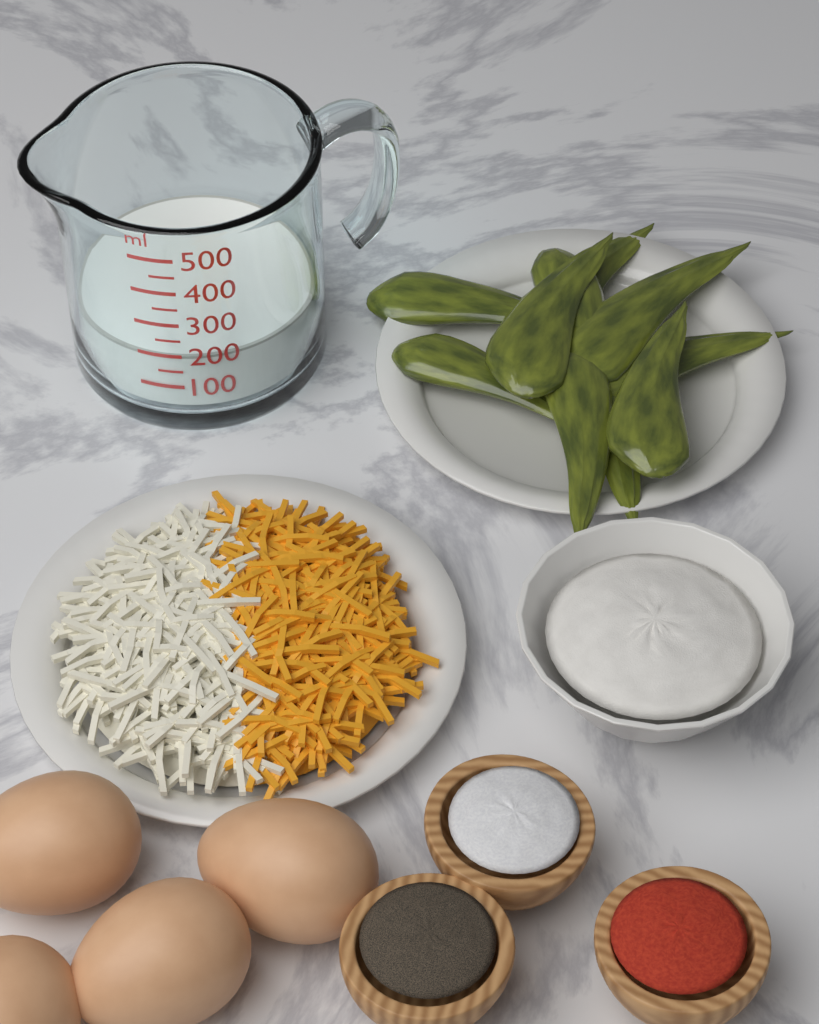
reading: 200 ml
